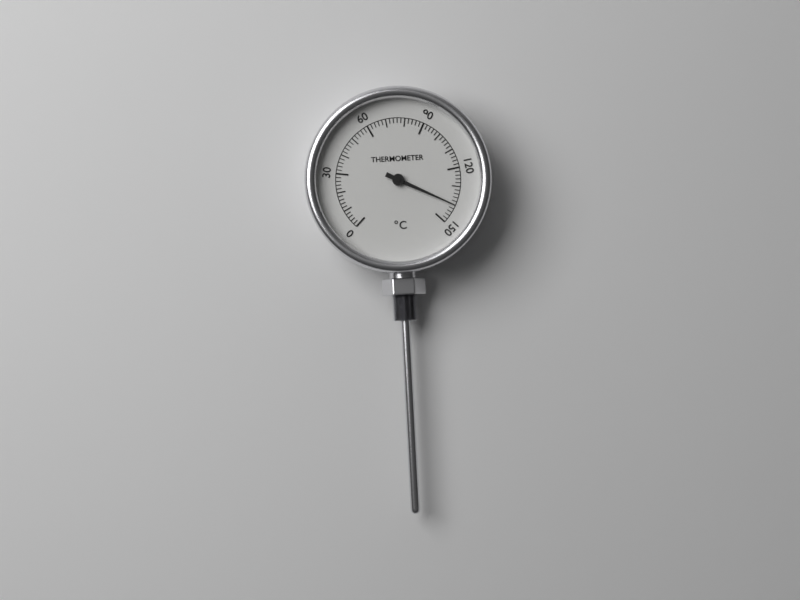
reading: 140 °C
